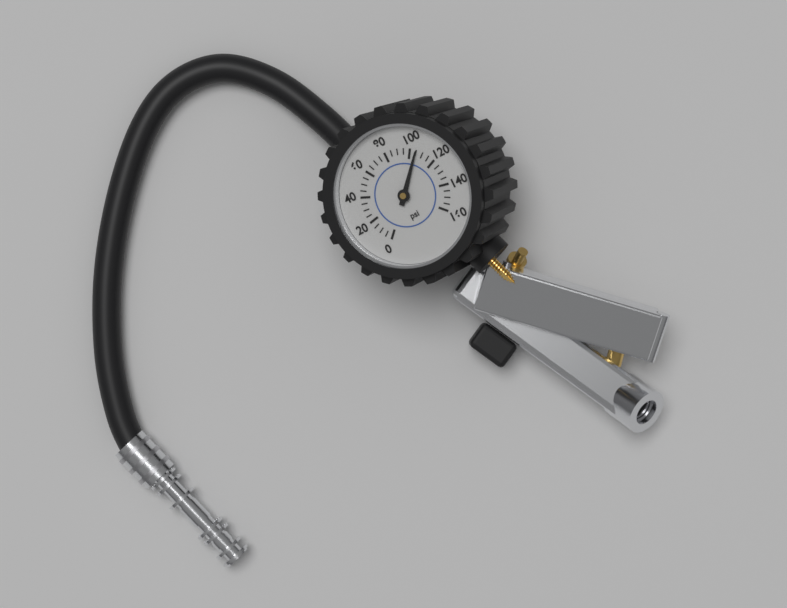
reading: 105 psi
